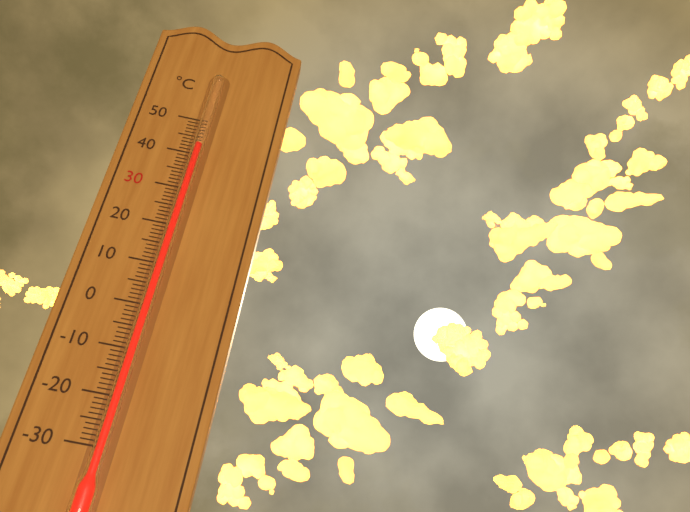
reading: 42 °C
